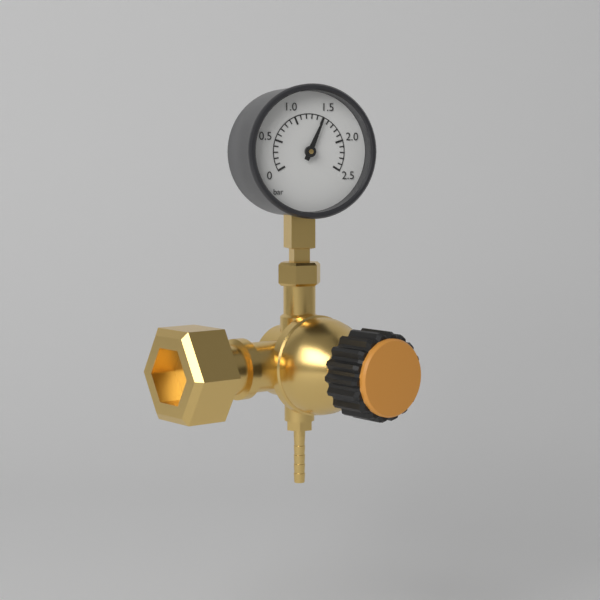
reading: 1.5 bar
